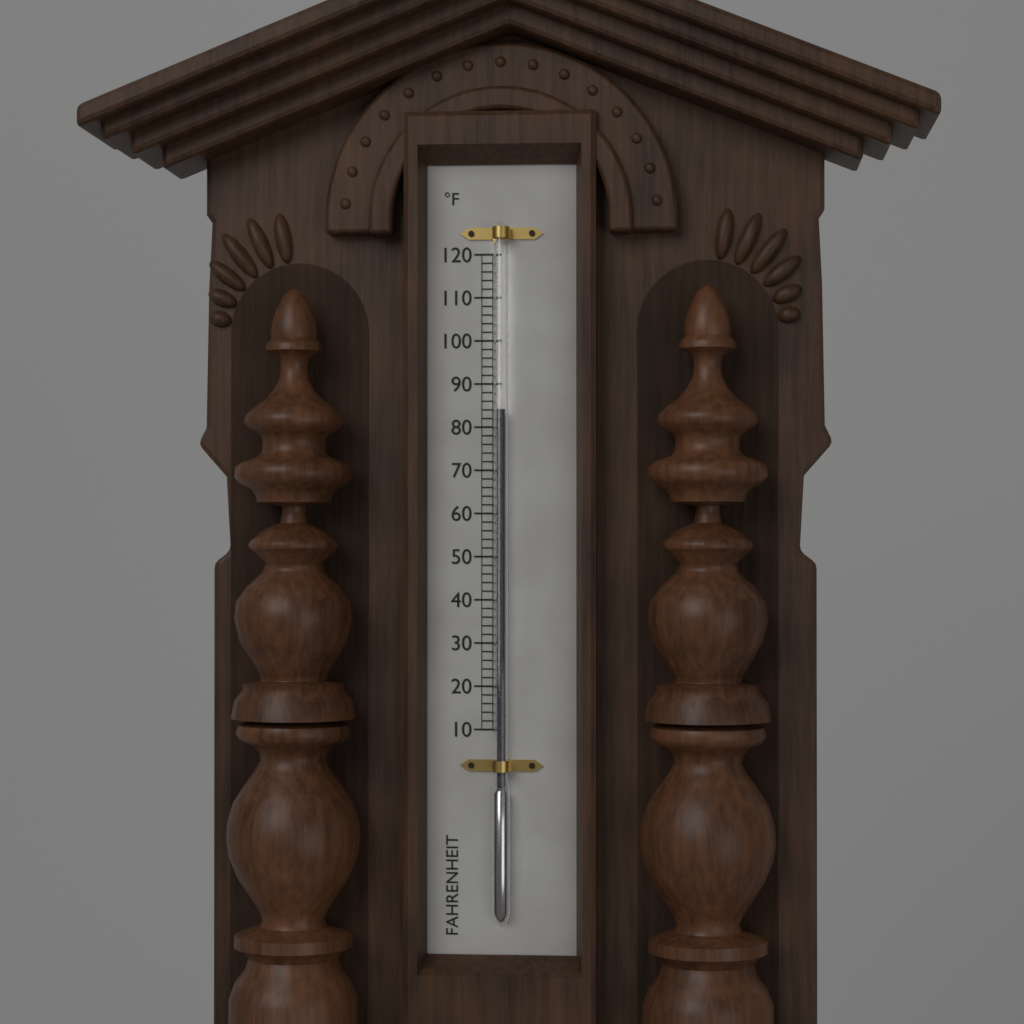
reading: 84 °F
